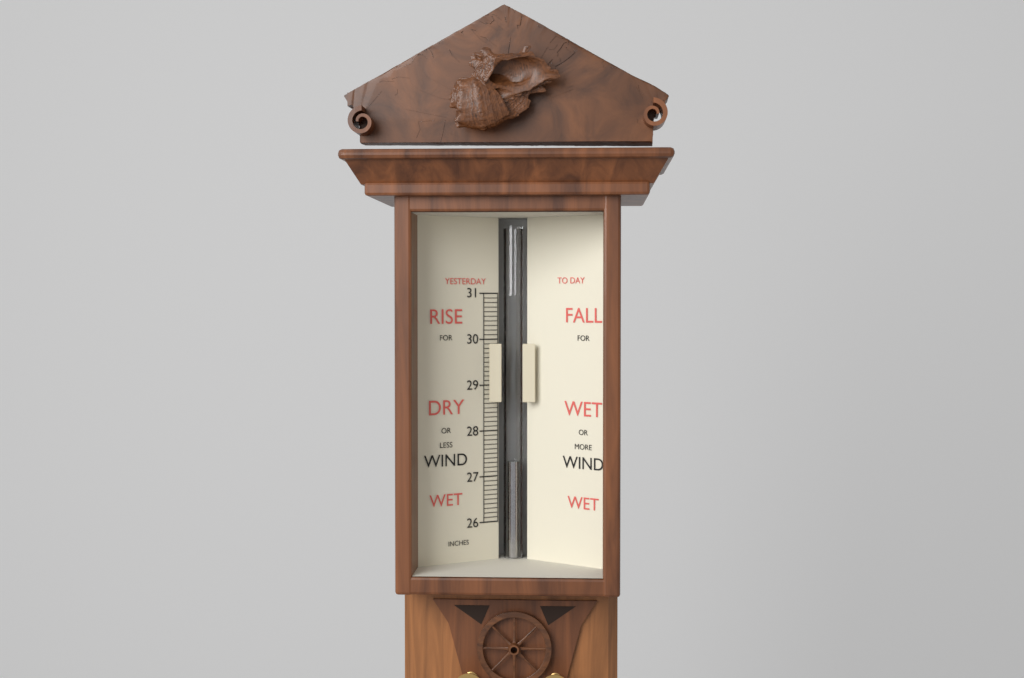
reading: 27.3 in
